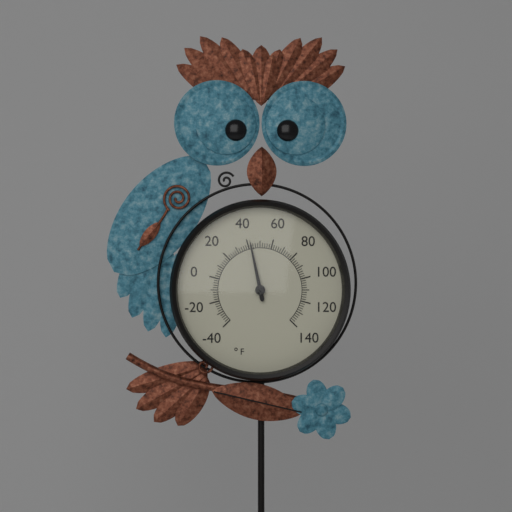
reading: 42 °F
